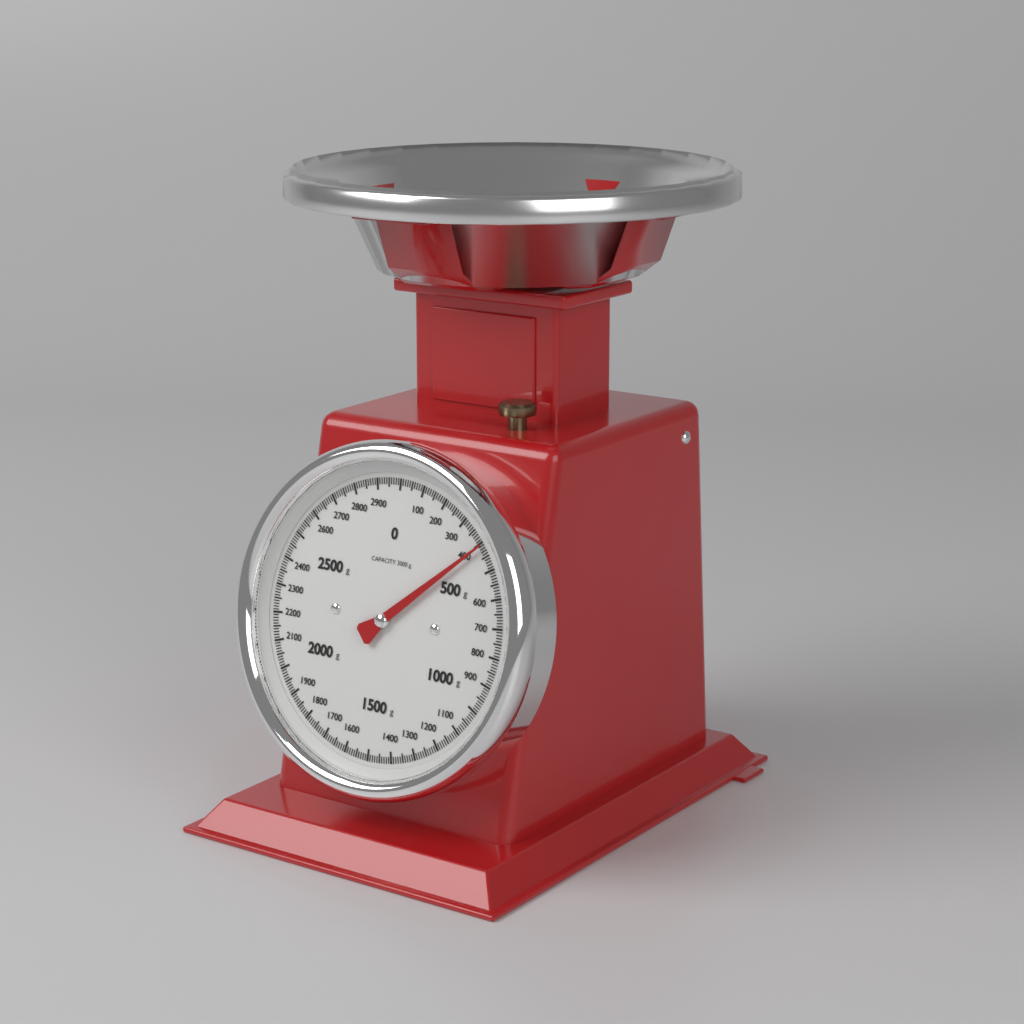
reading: 410 g
